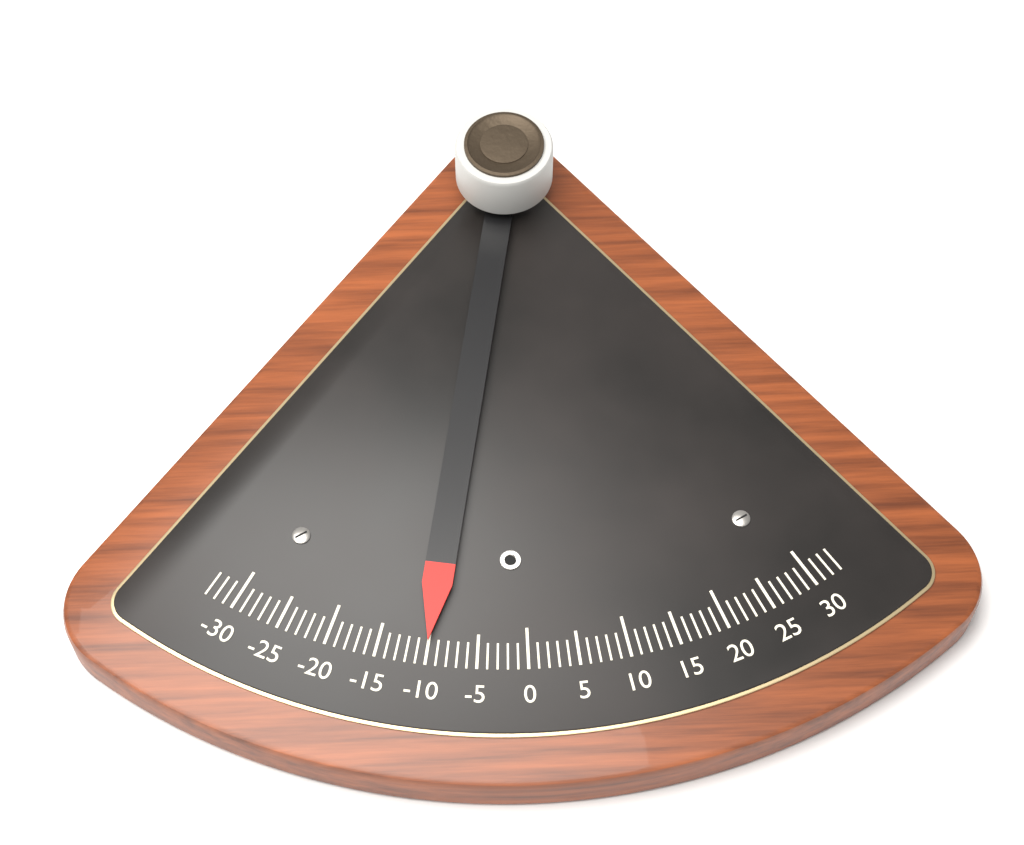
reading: -10 (no unit)
